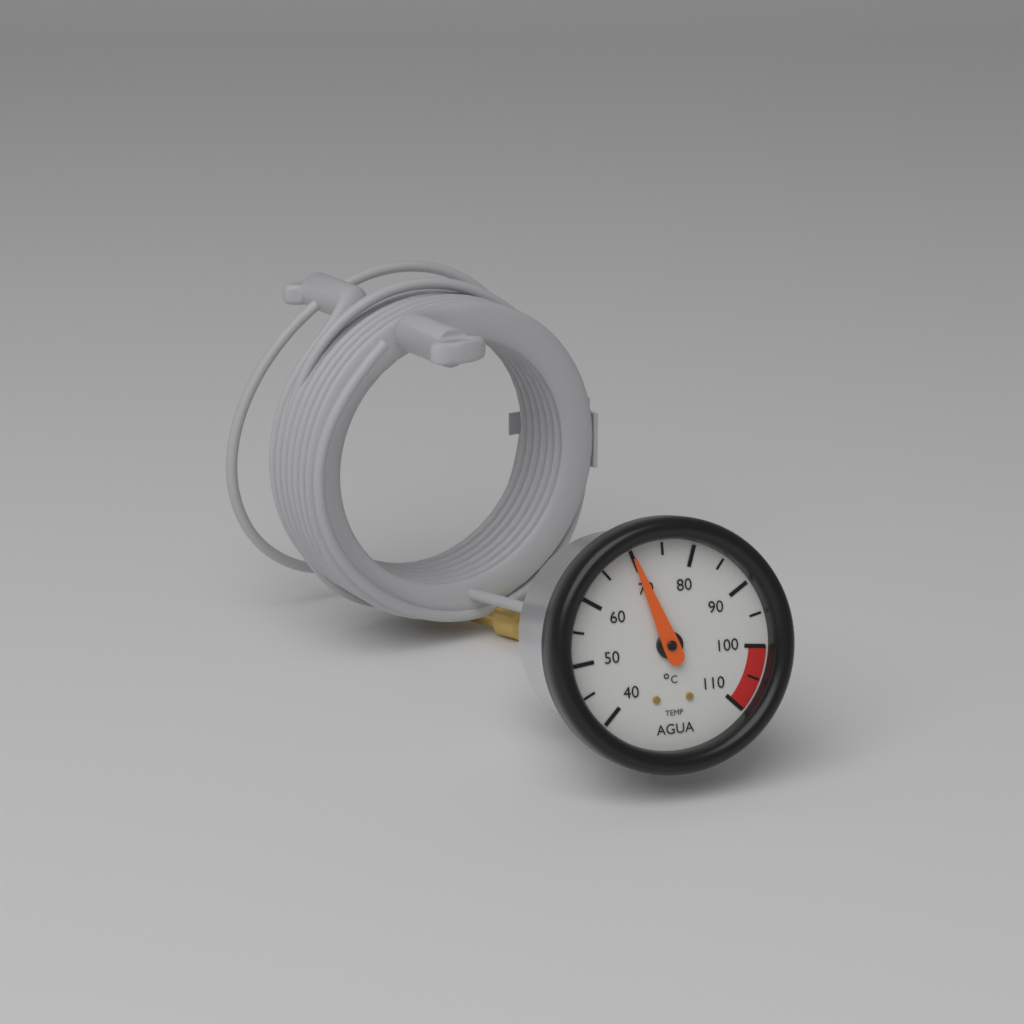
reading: 70 °C
